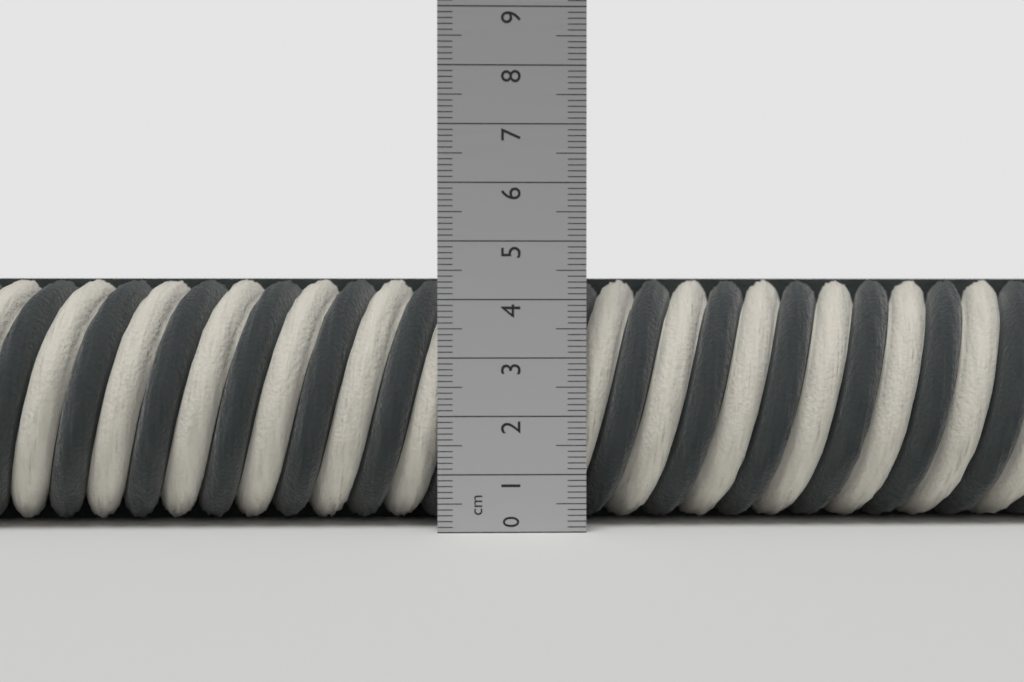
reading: 4.4 cm
